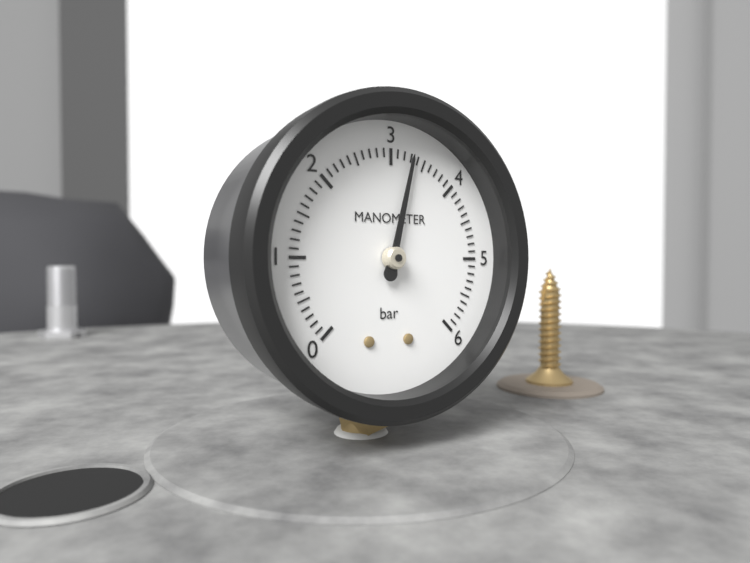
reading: 3.3 bar
